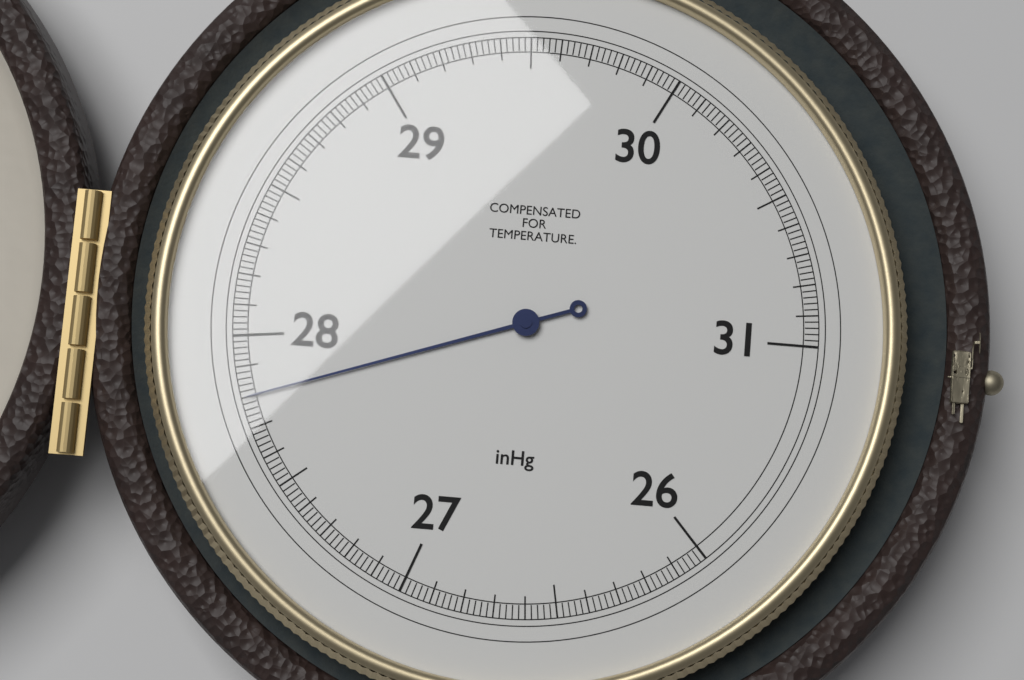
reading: 27.80 inHg
